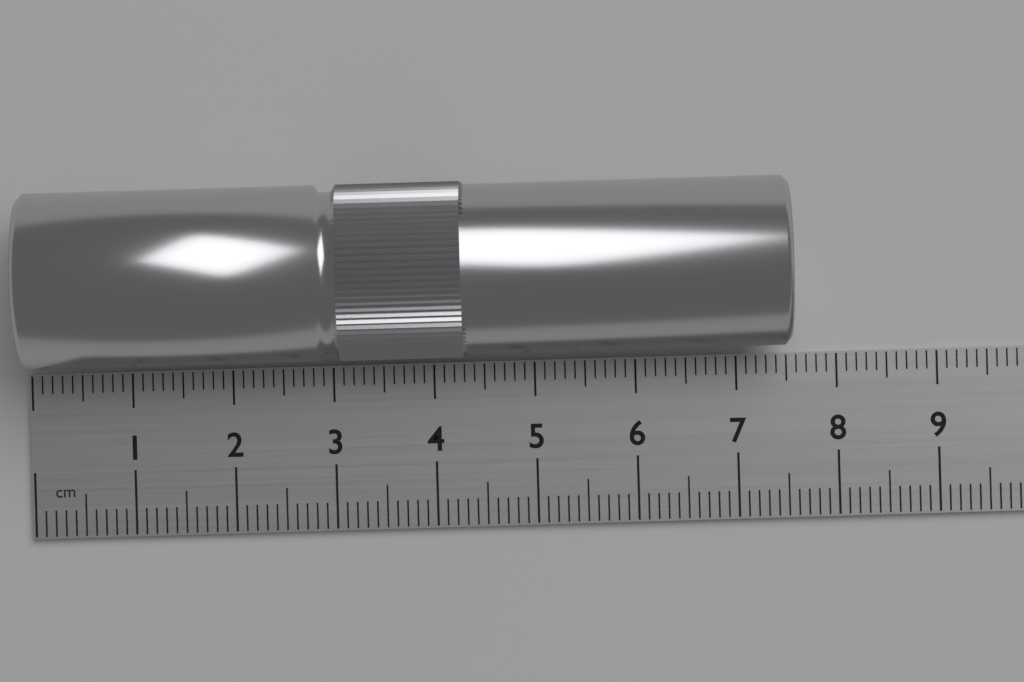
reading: 7.5 cm
